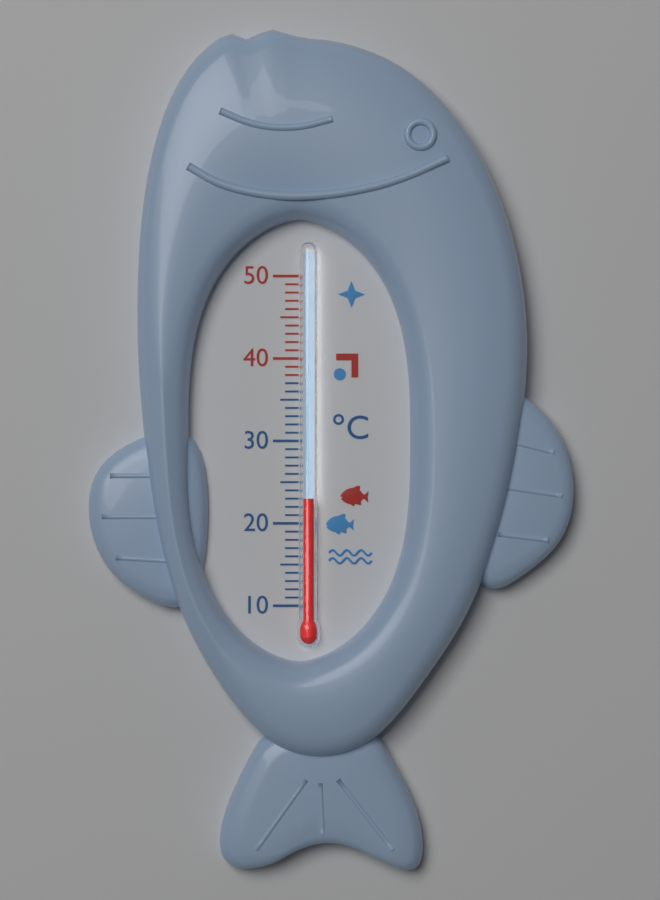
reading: 23 °C
